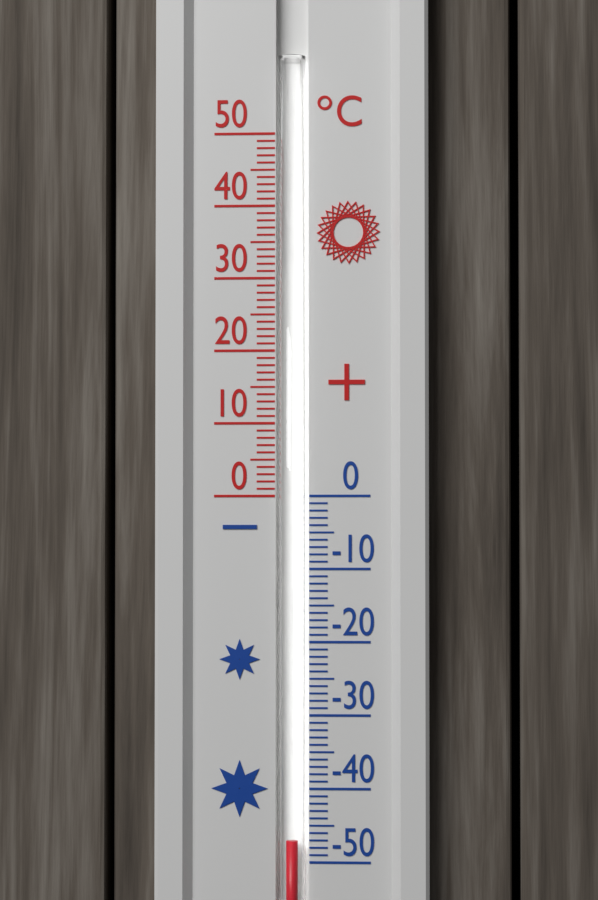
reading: -47 °C
